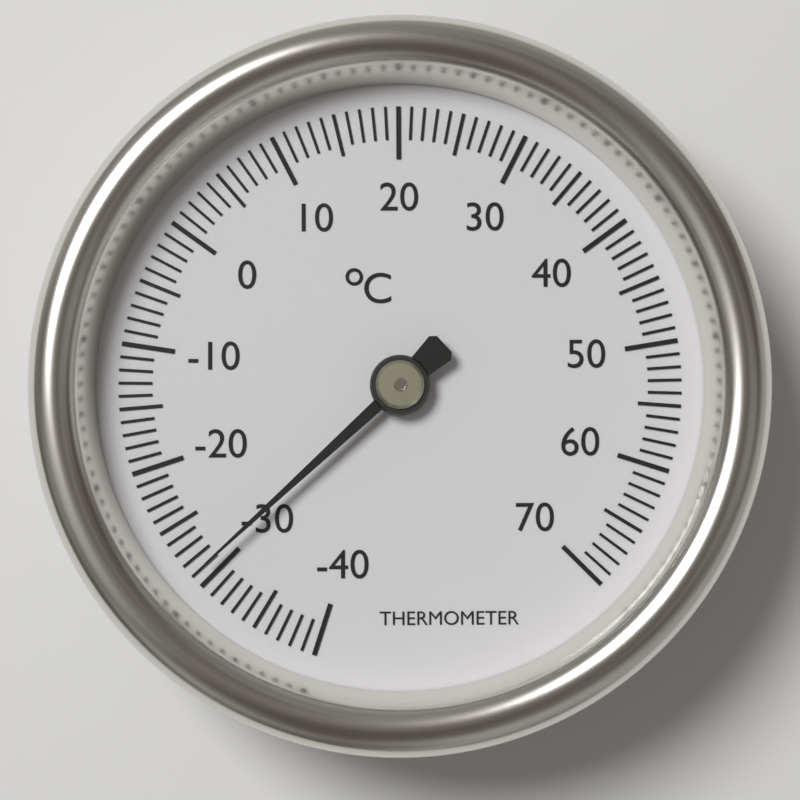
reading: -29 °C
